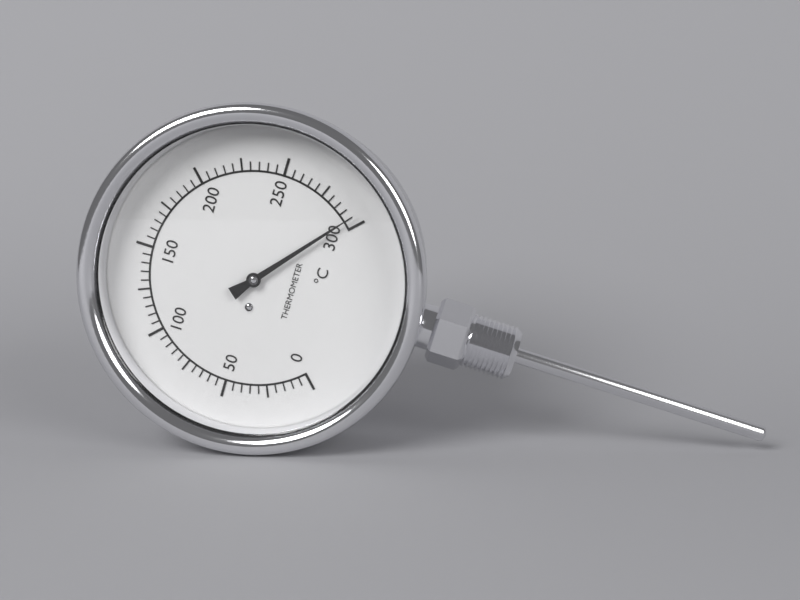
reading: 295 °C
